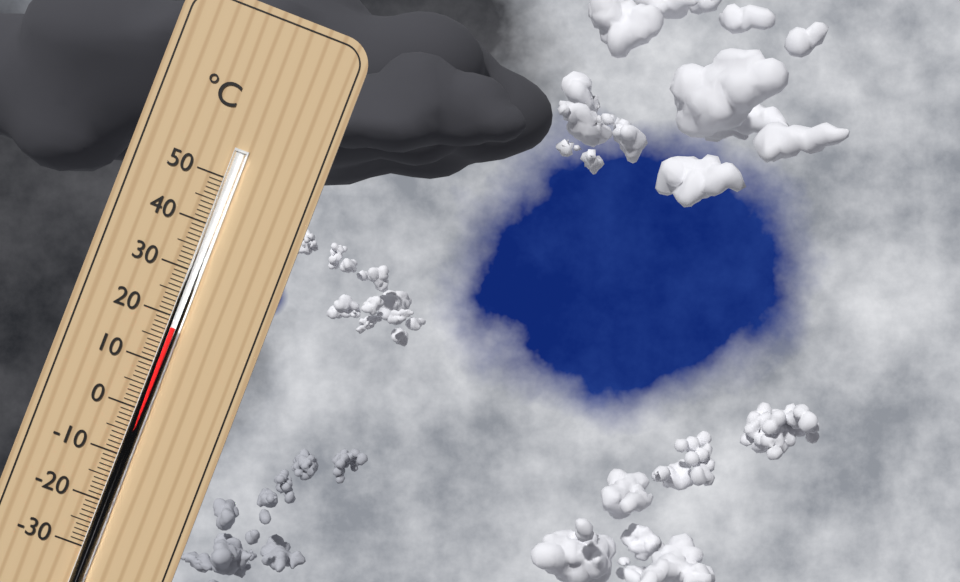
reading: 18 °C
